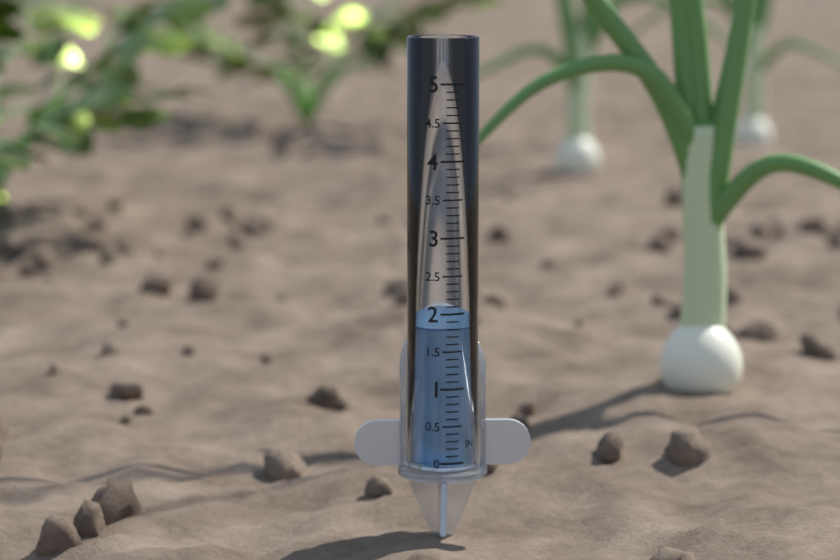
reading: 1.8 in
